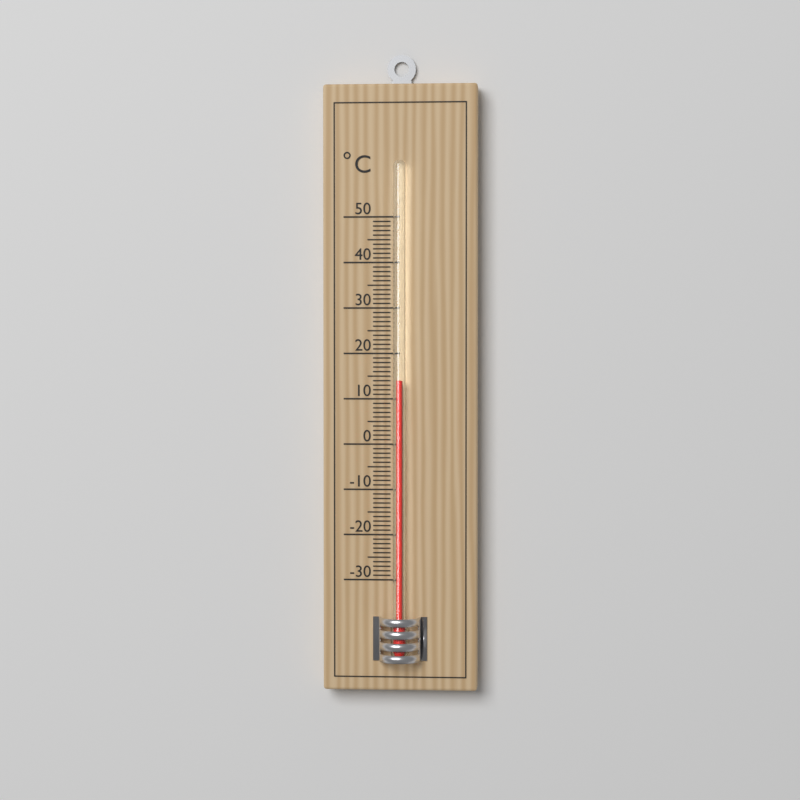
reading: 14 °C
